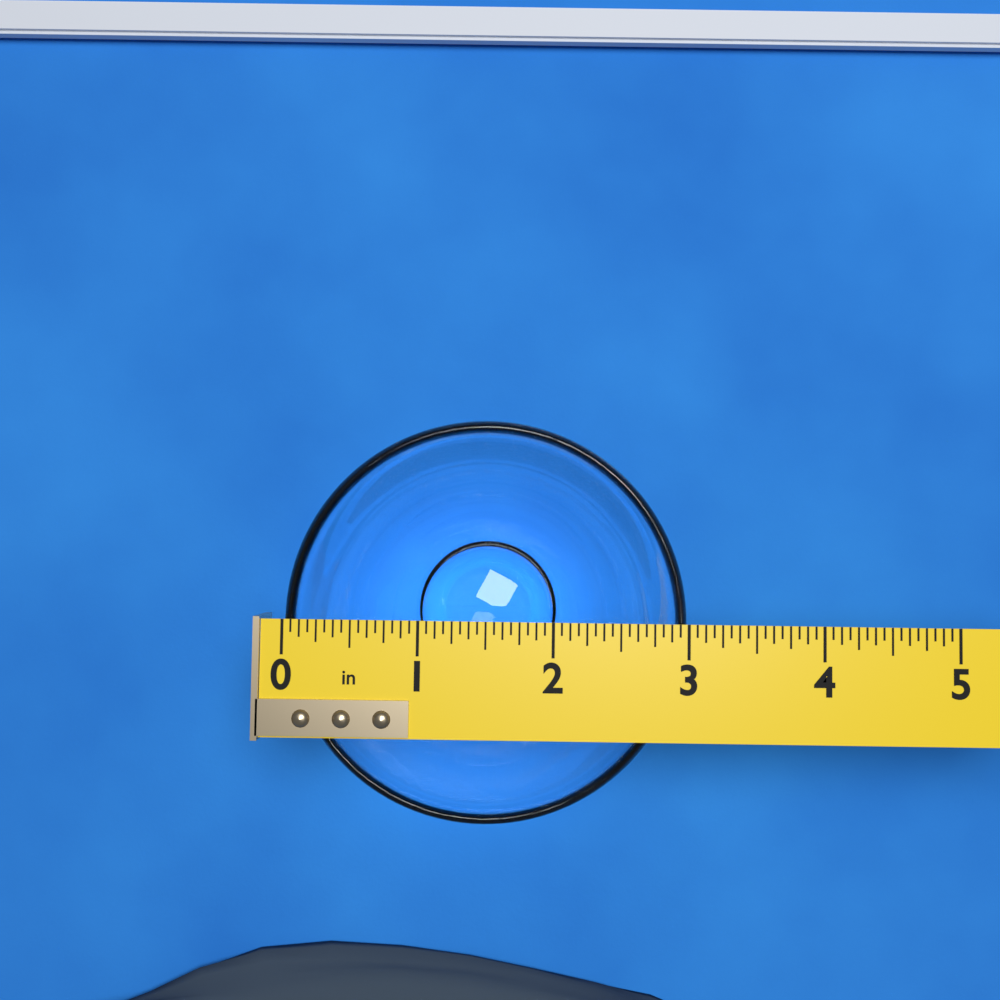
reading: 3.0000 in
